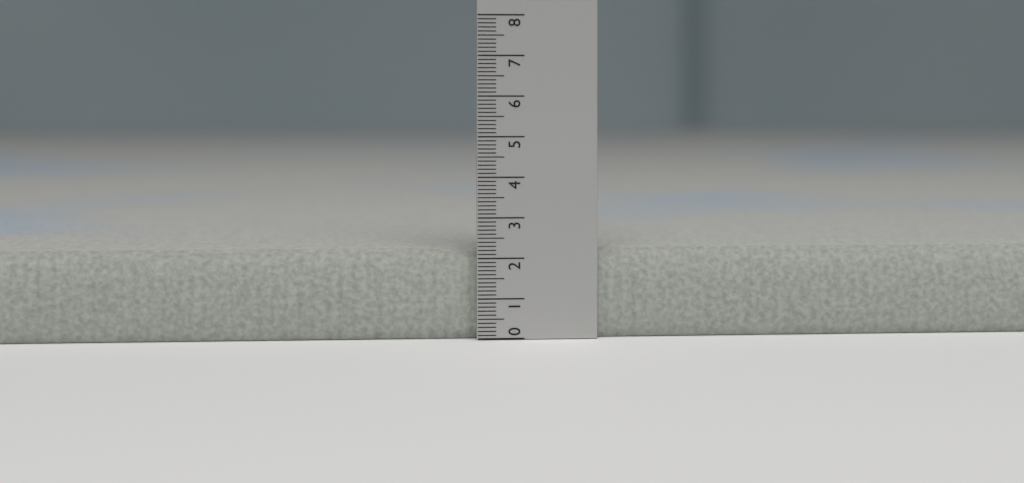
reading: 2.2 (no unit)
